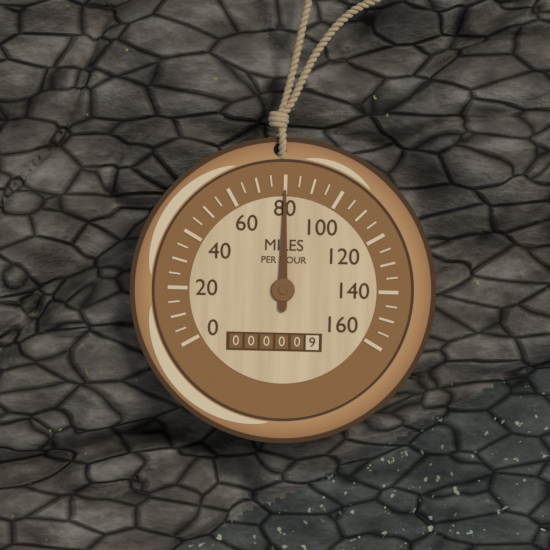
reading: 80 mph
